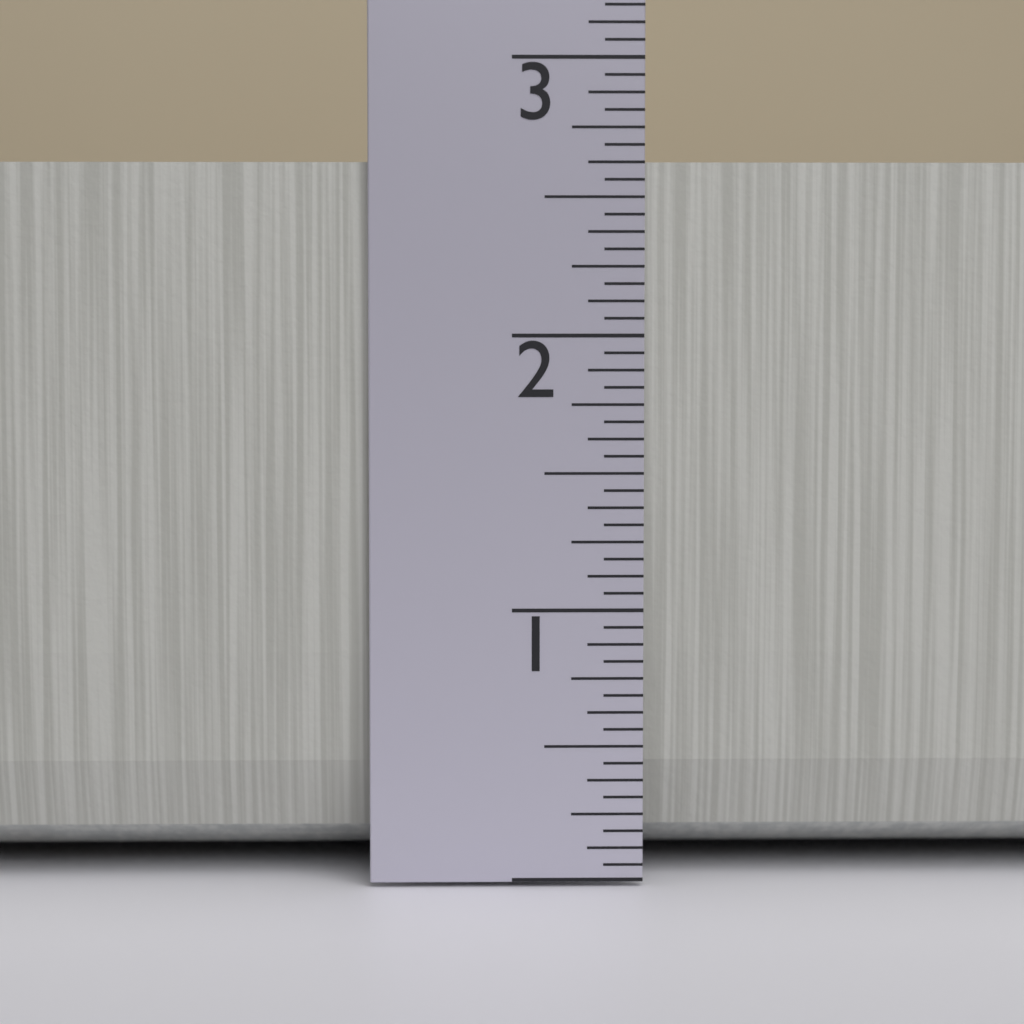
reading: 2.6250 in
